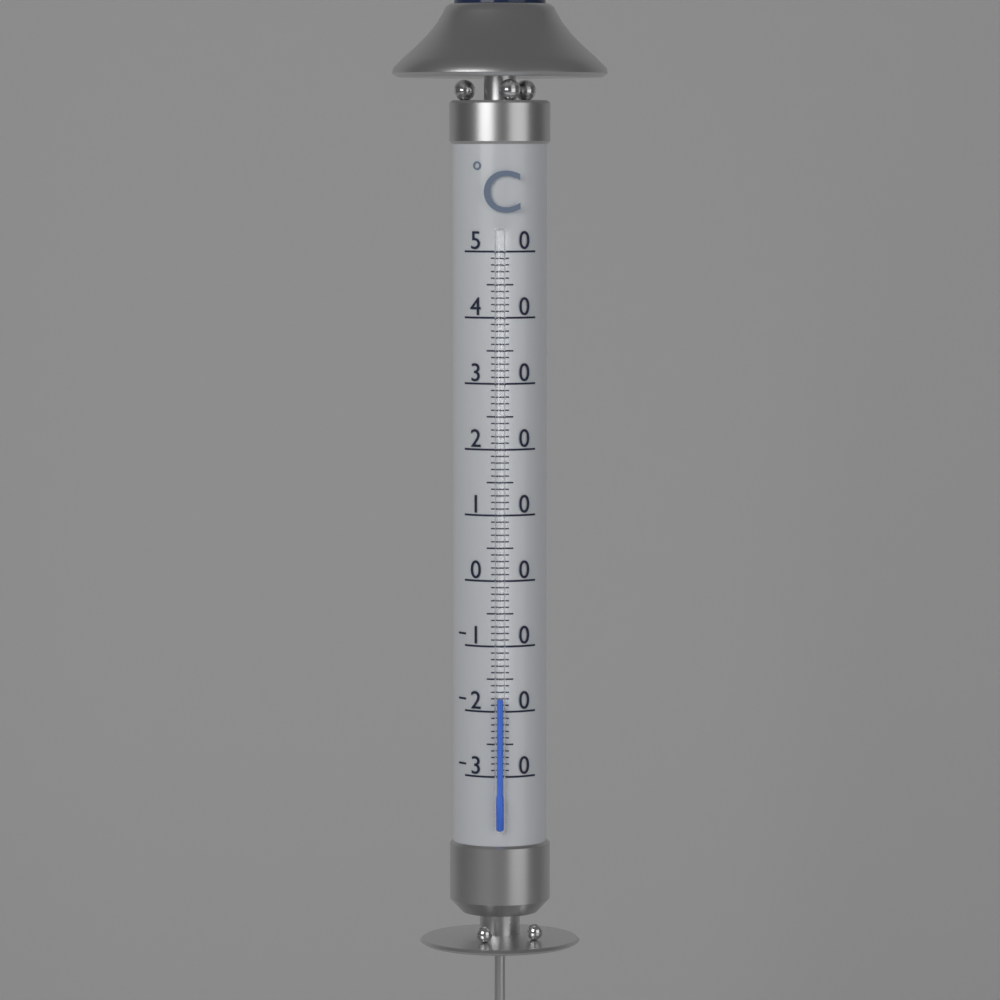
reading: -18 °C
